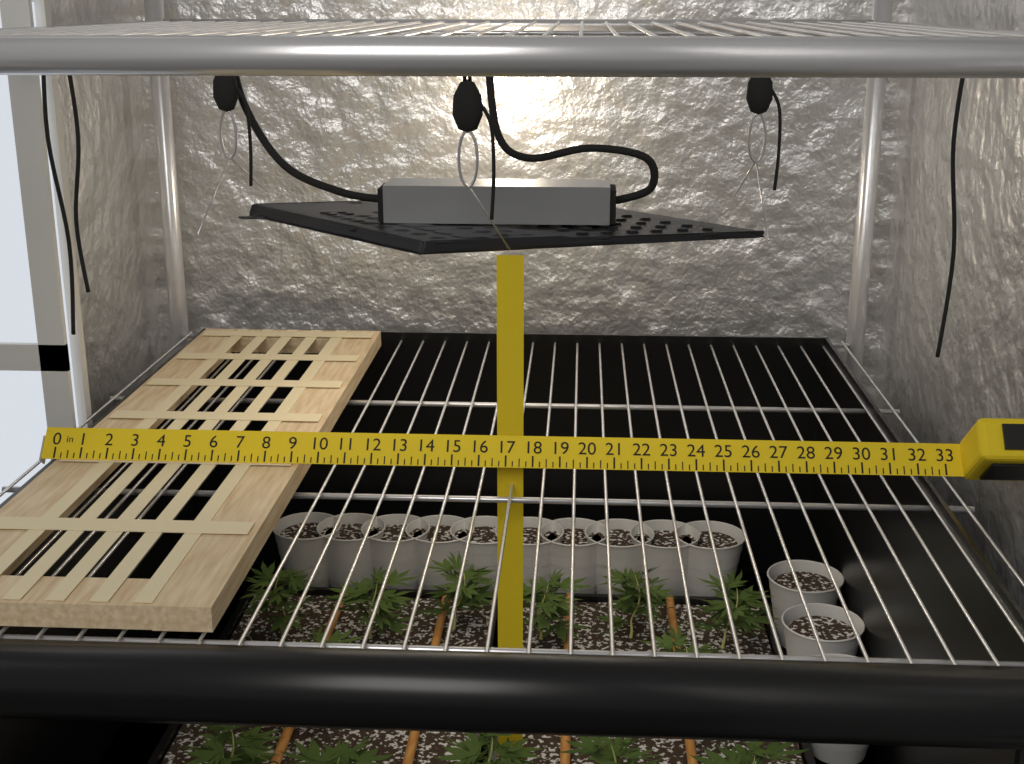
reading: 9.25 in
